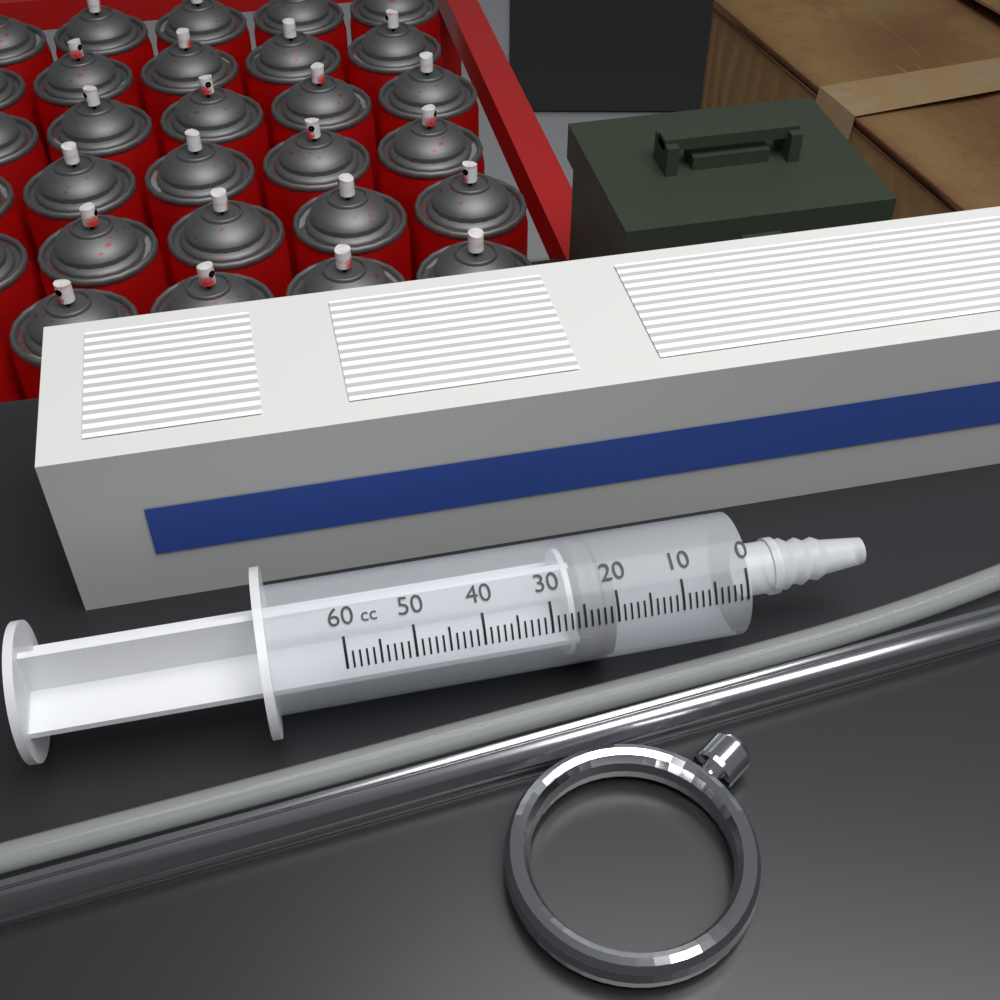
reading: 20 cc
